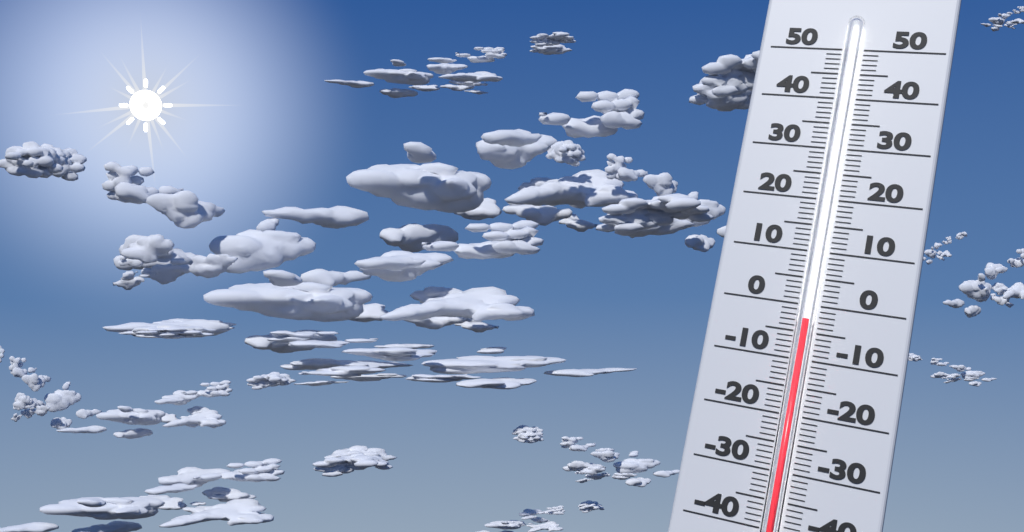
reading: -3 (no unit)
